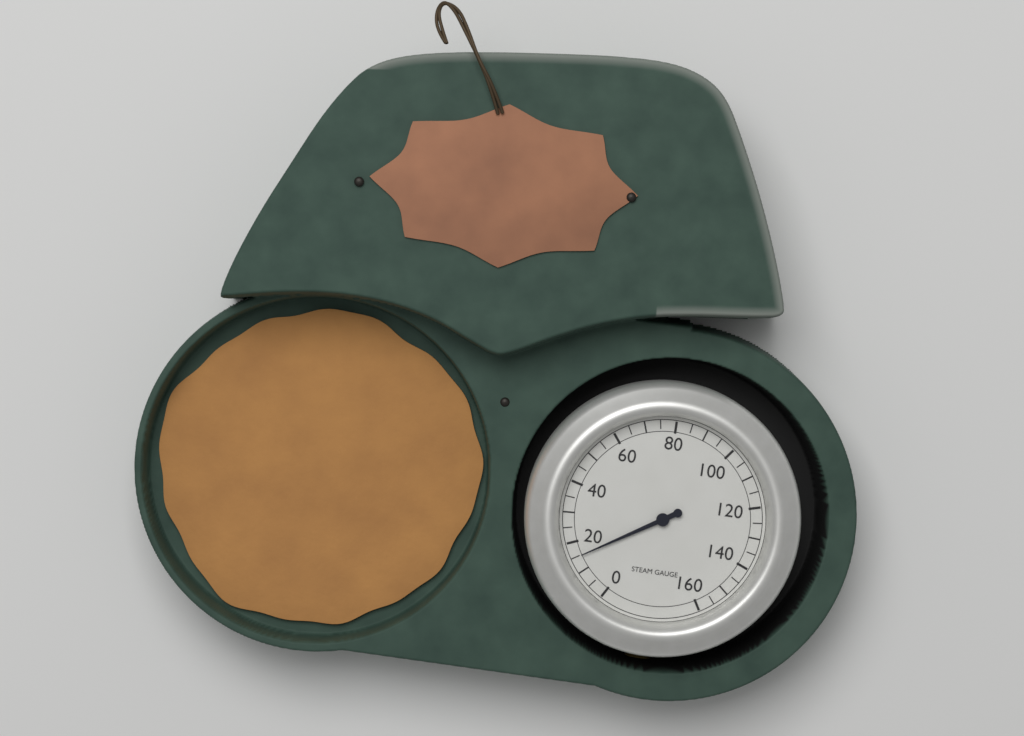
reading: 15 (no unit)
